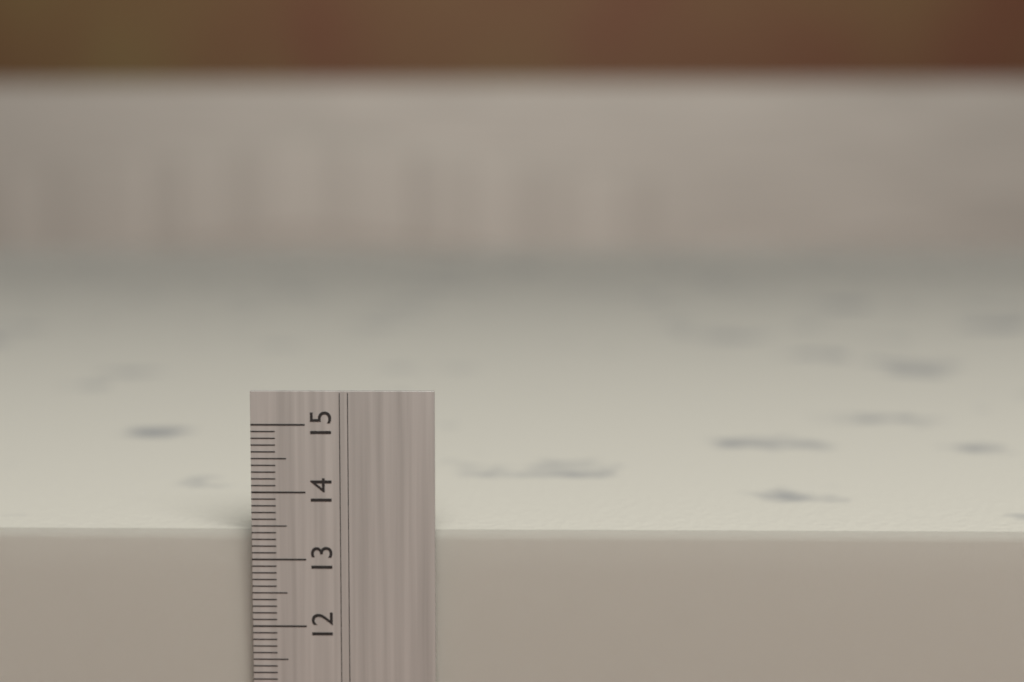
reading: 13.4 cm
